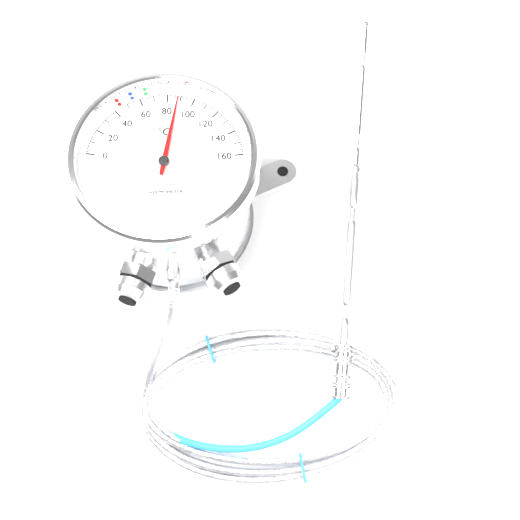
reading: 88 °C
